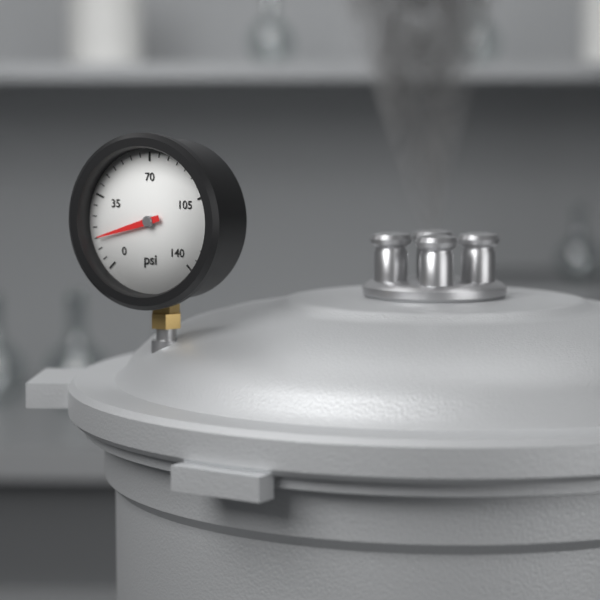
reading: 15 psi
